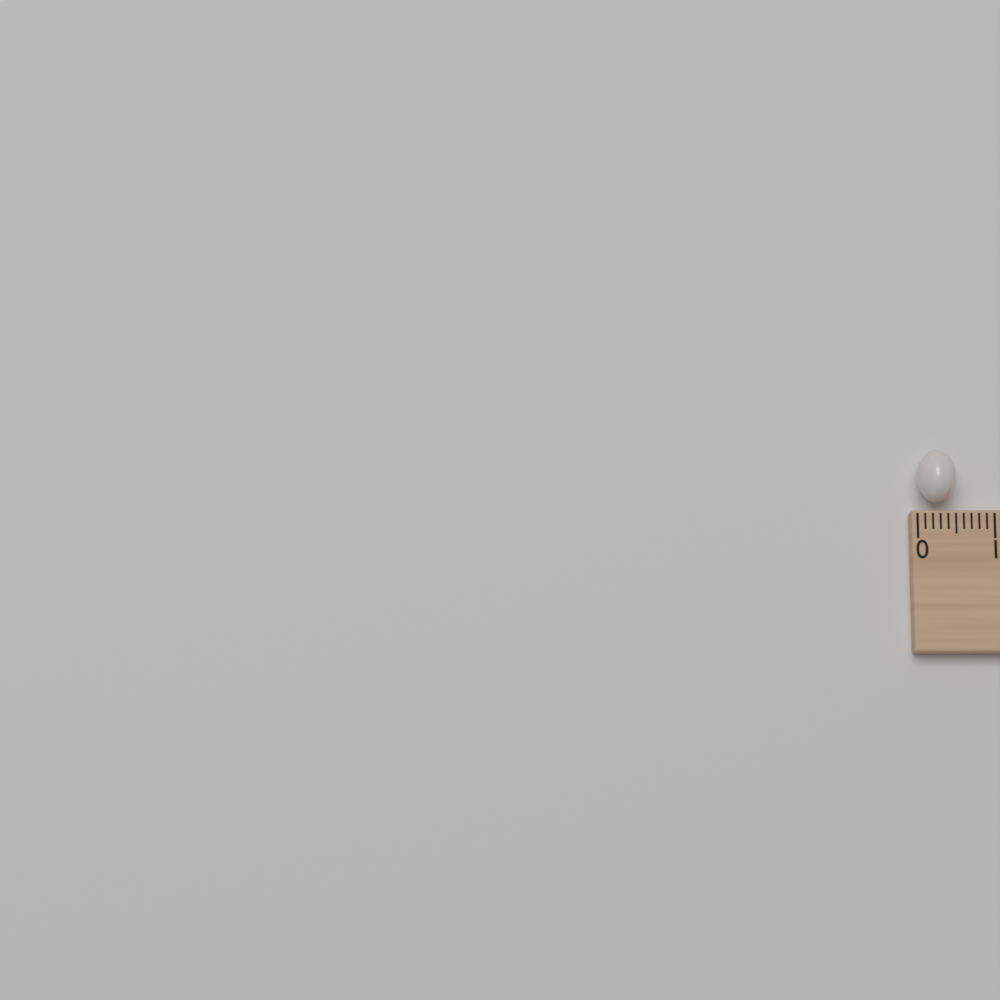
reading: 0.5 (no unit)
